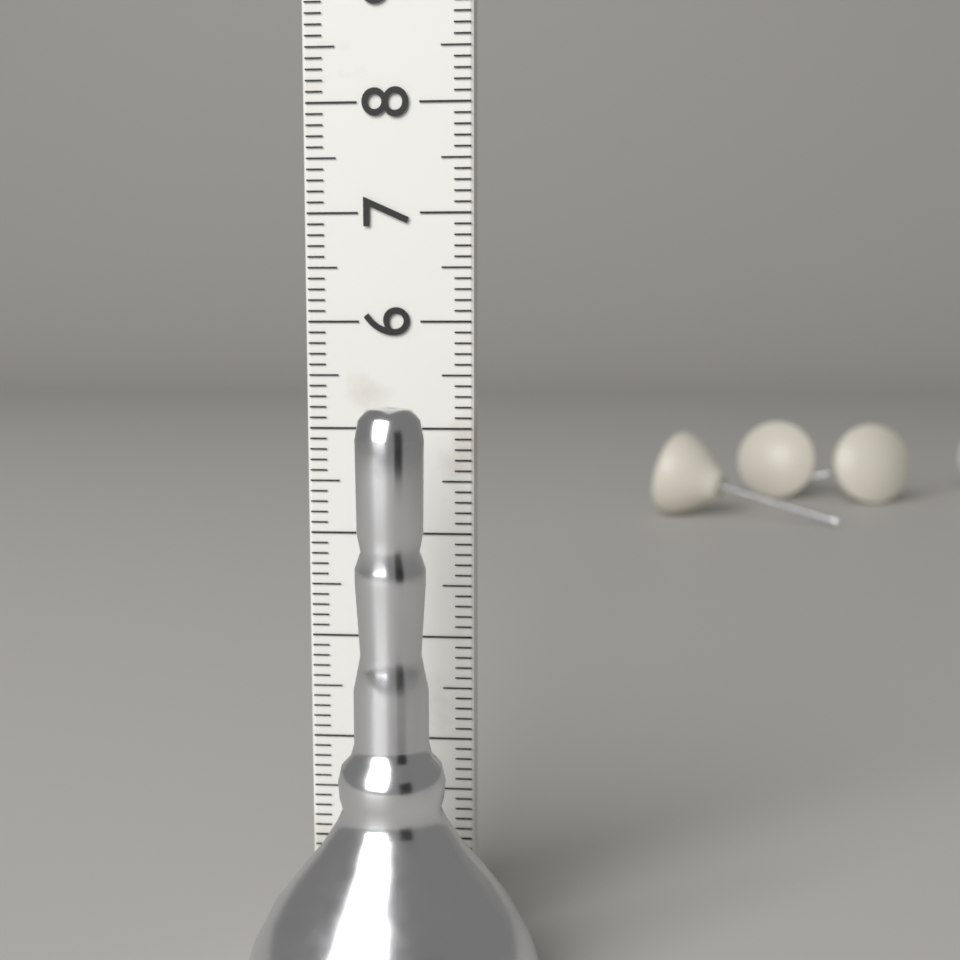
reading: 5.3 cm
